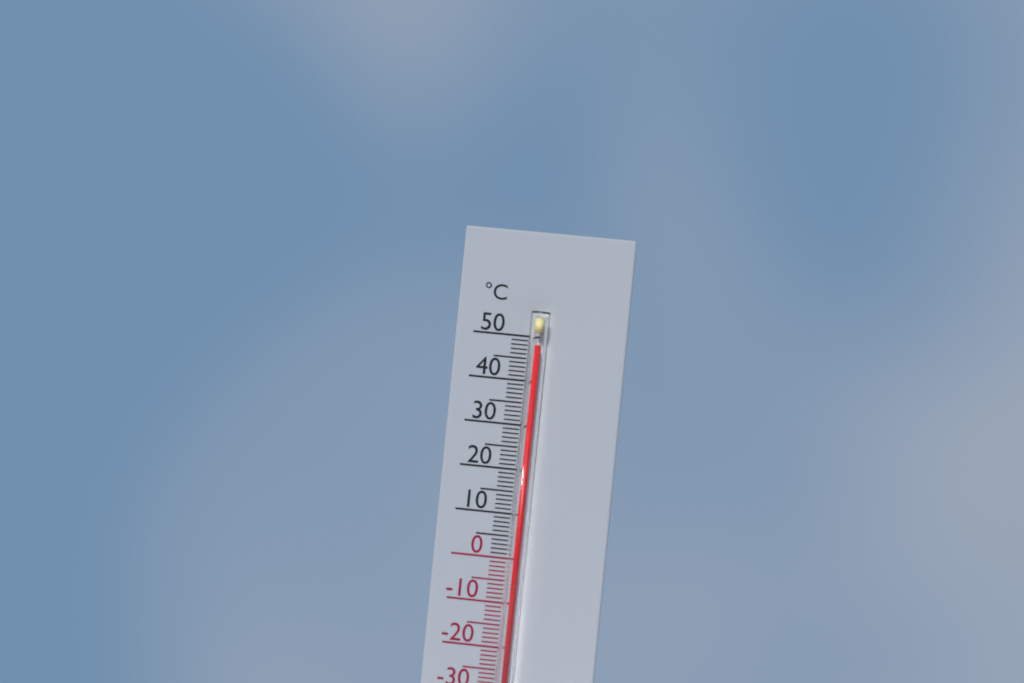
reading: 48 °C
